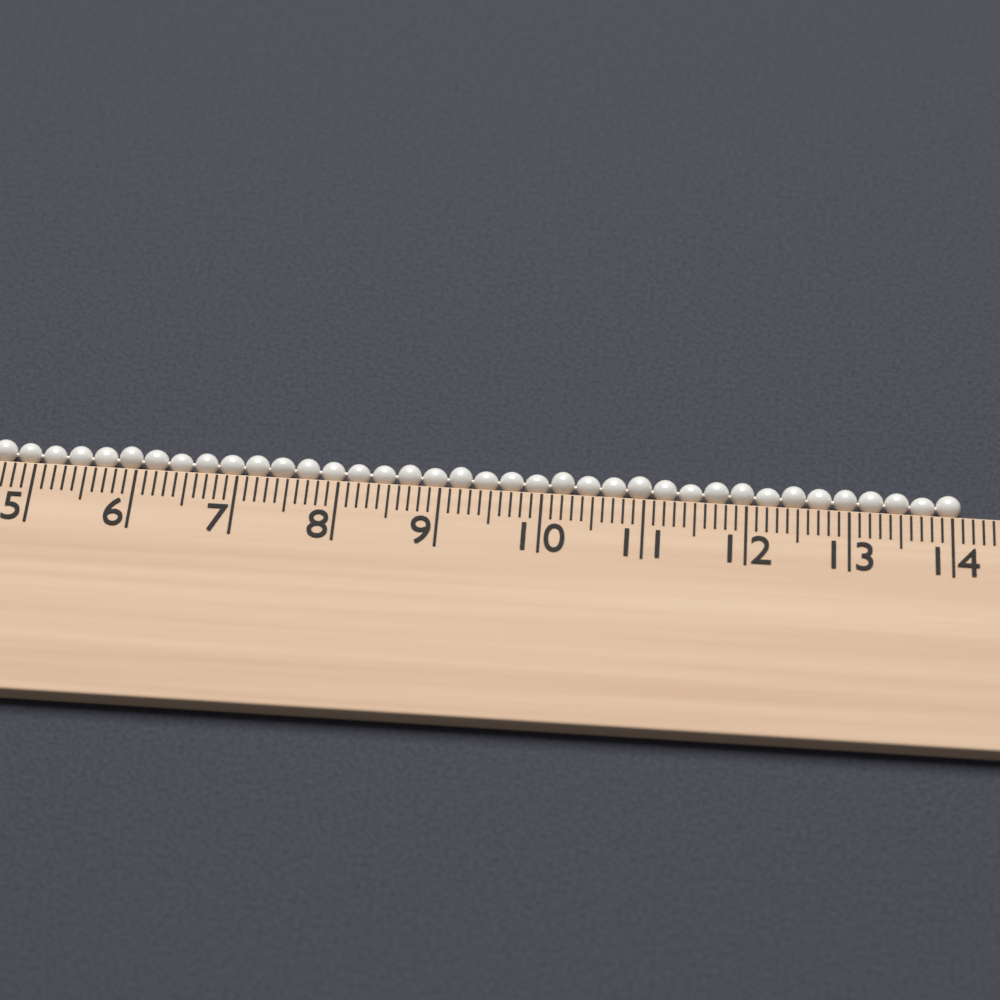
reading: 14.1 cm
